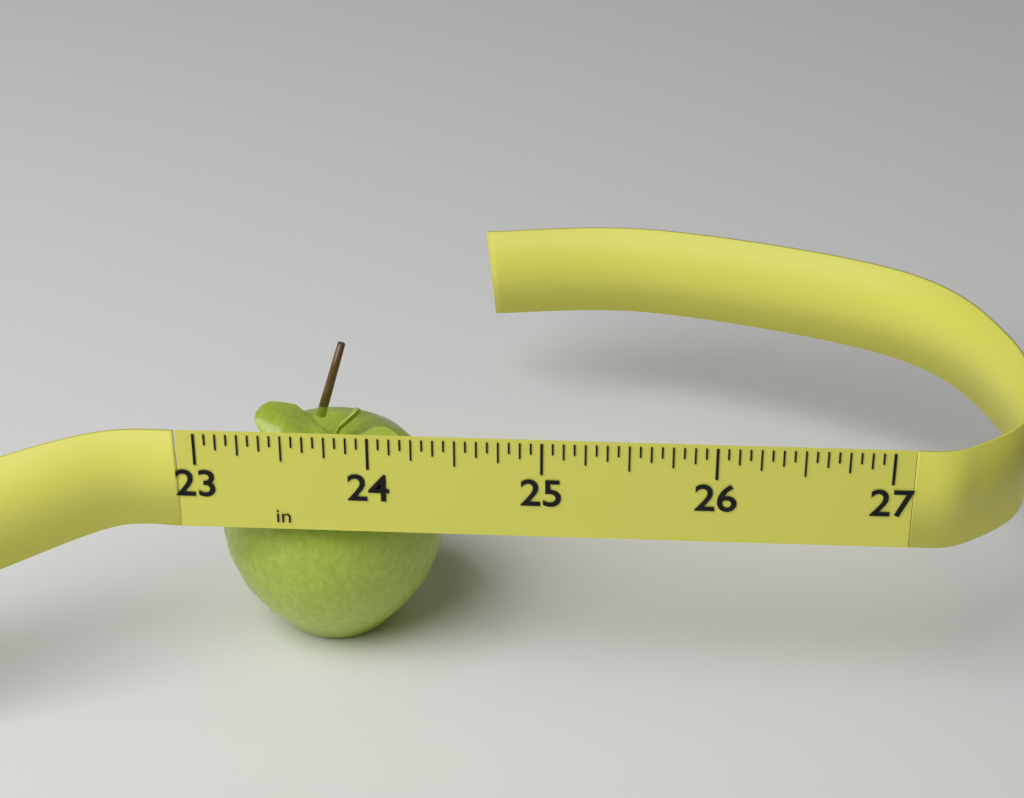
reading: 24.3750 in
